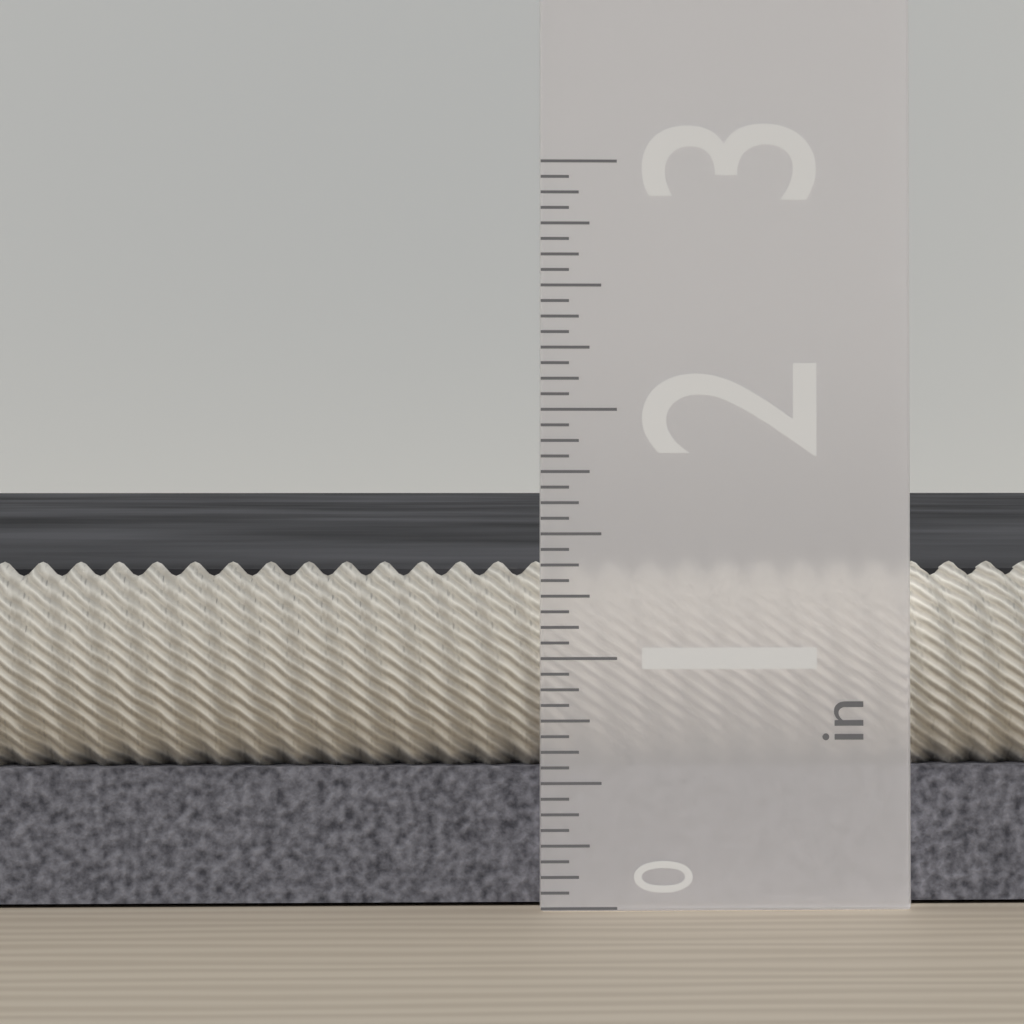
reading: 1.3750 in
